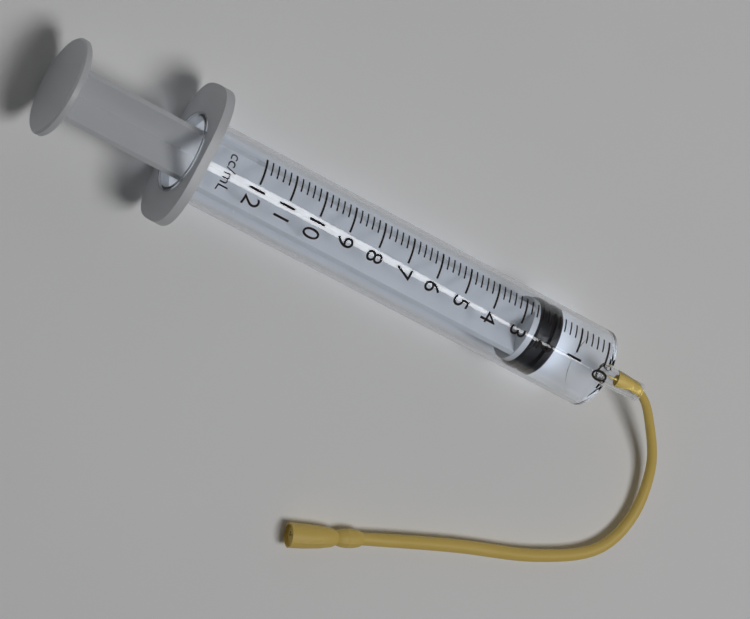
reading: 1.6 ml
